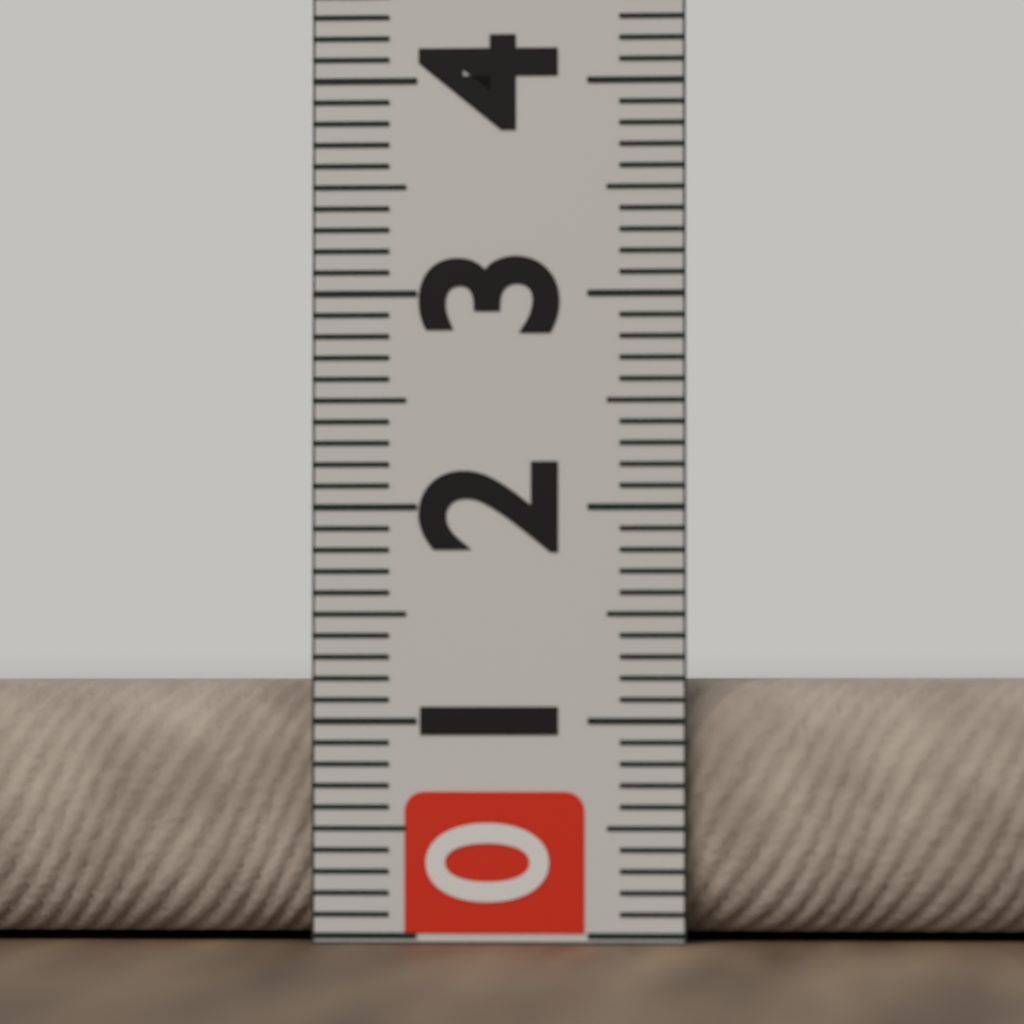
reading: 1.2 (no unit)
